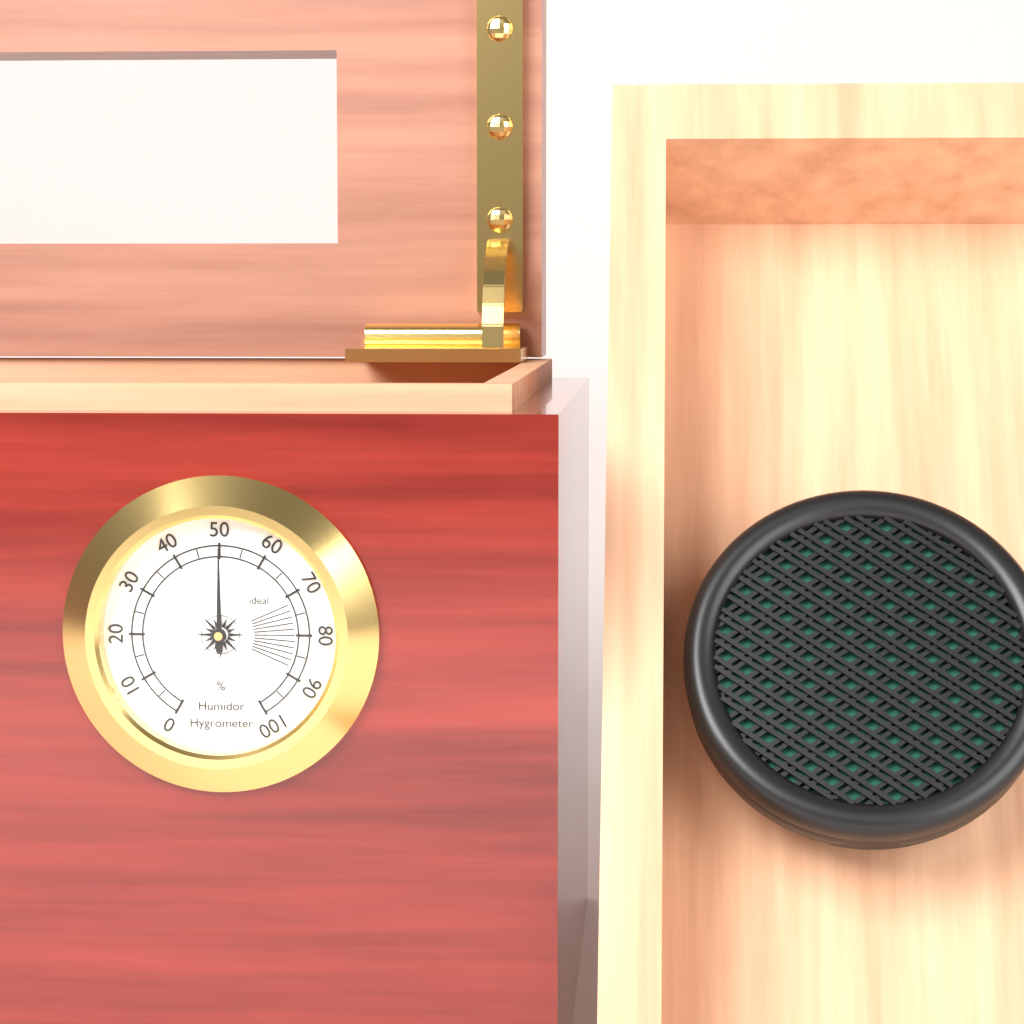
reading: 50 %
